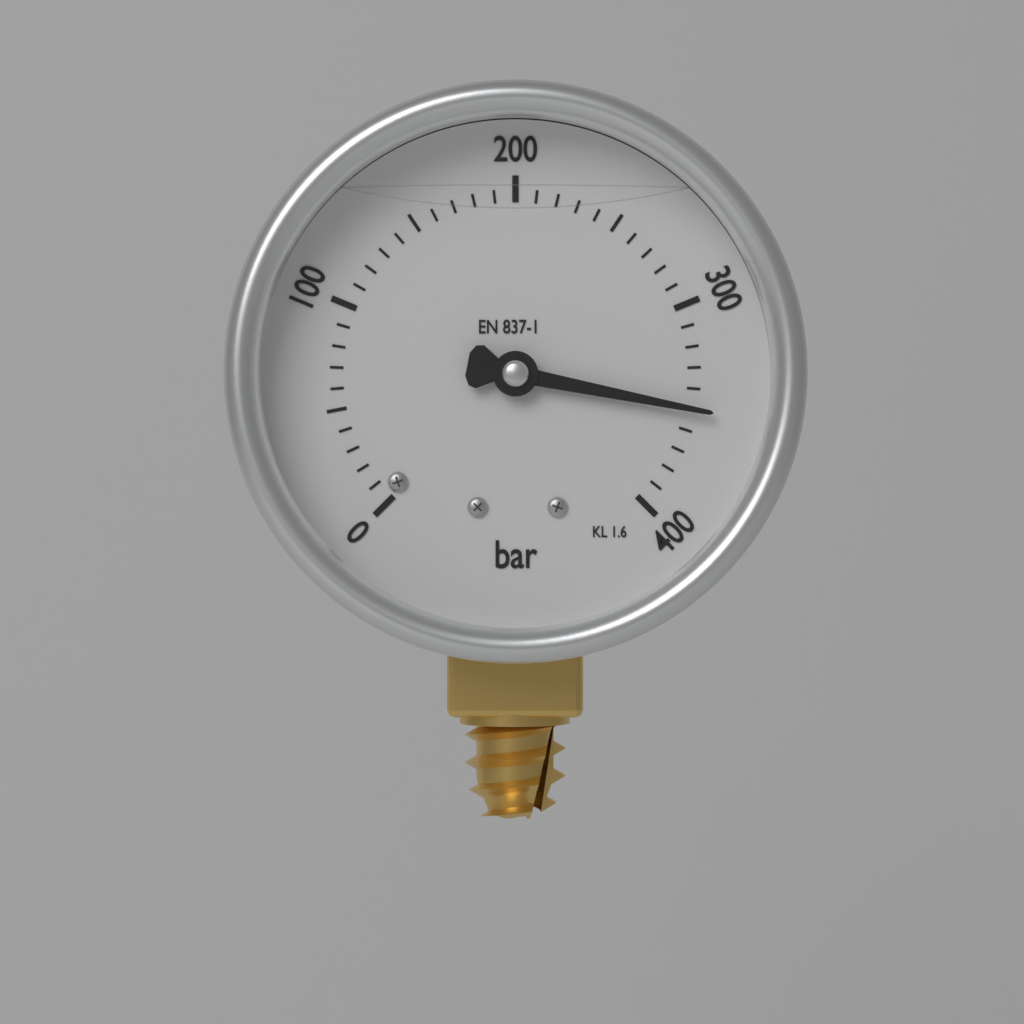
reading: 350 bar
